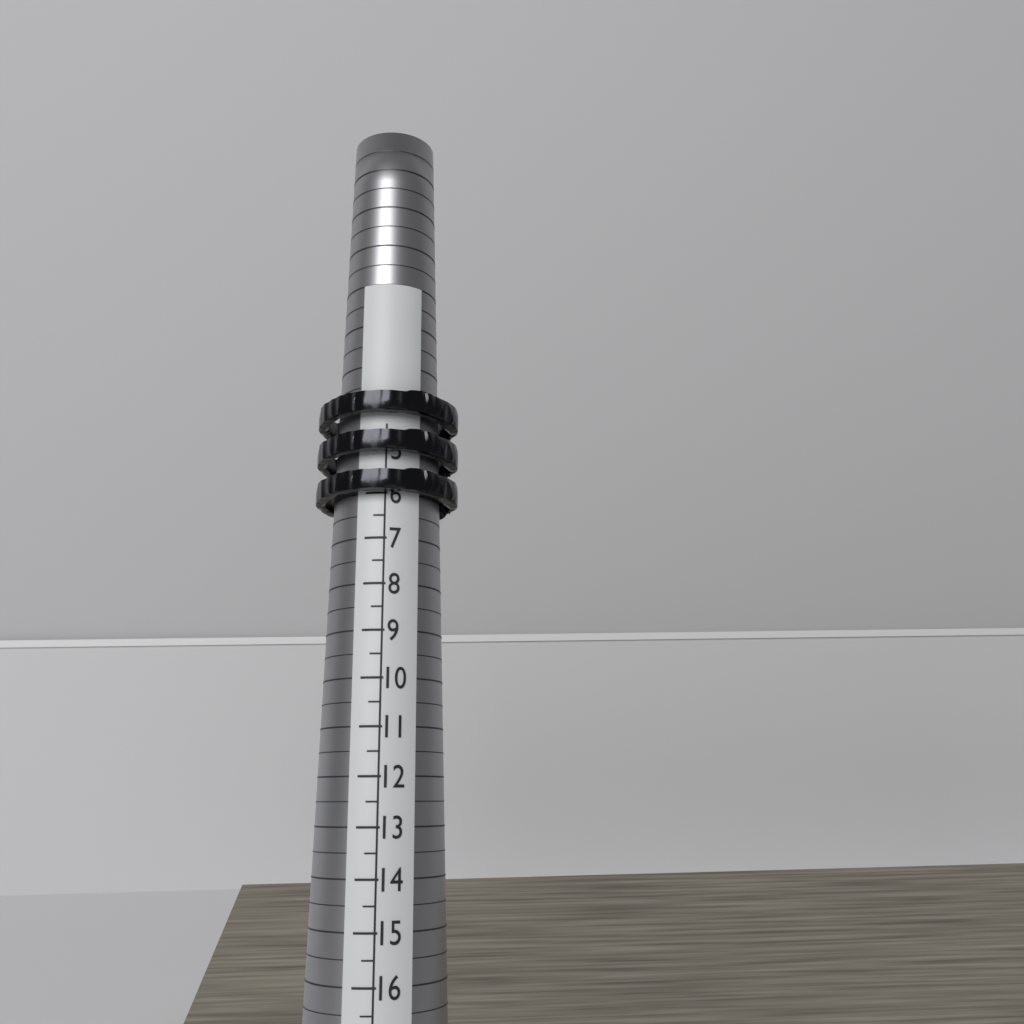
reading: 6.0 (no unit)
